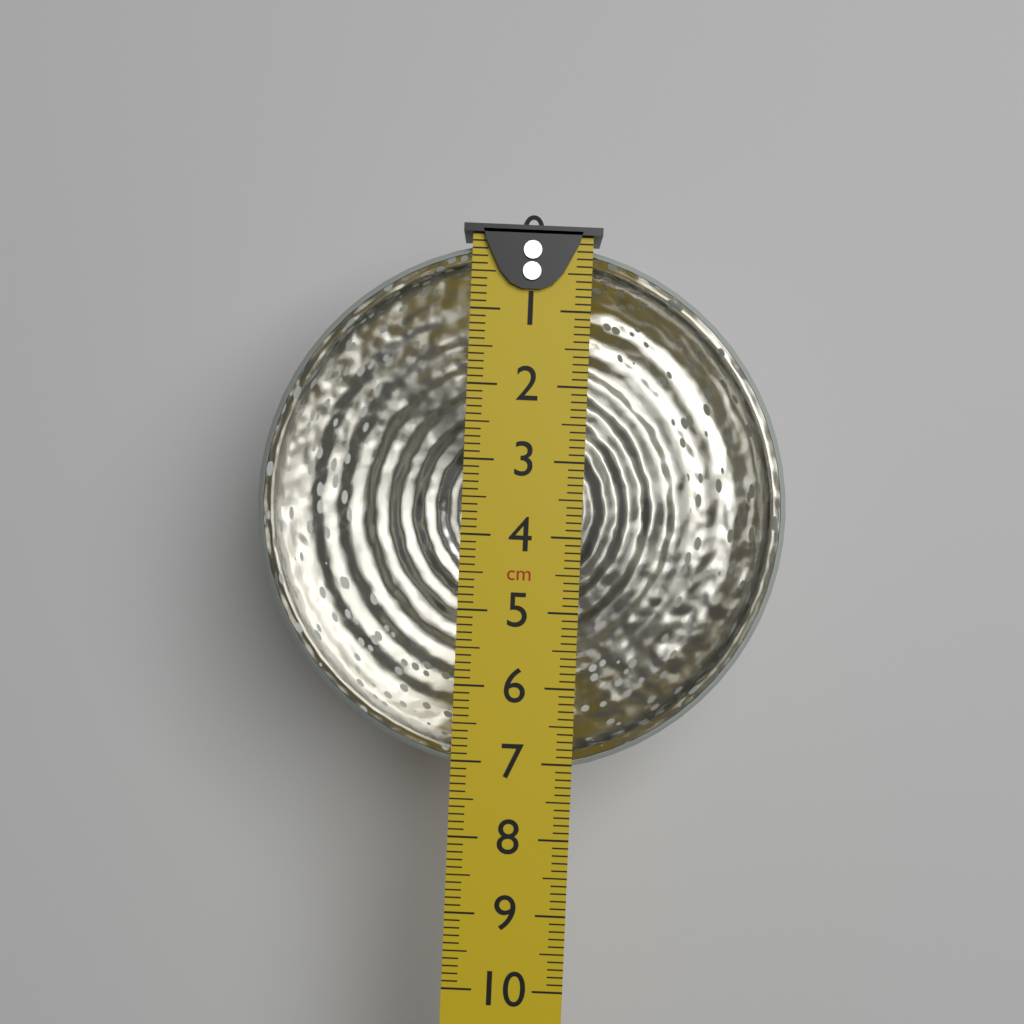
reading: 7.2 cm
